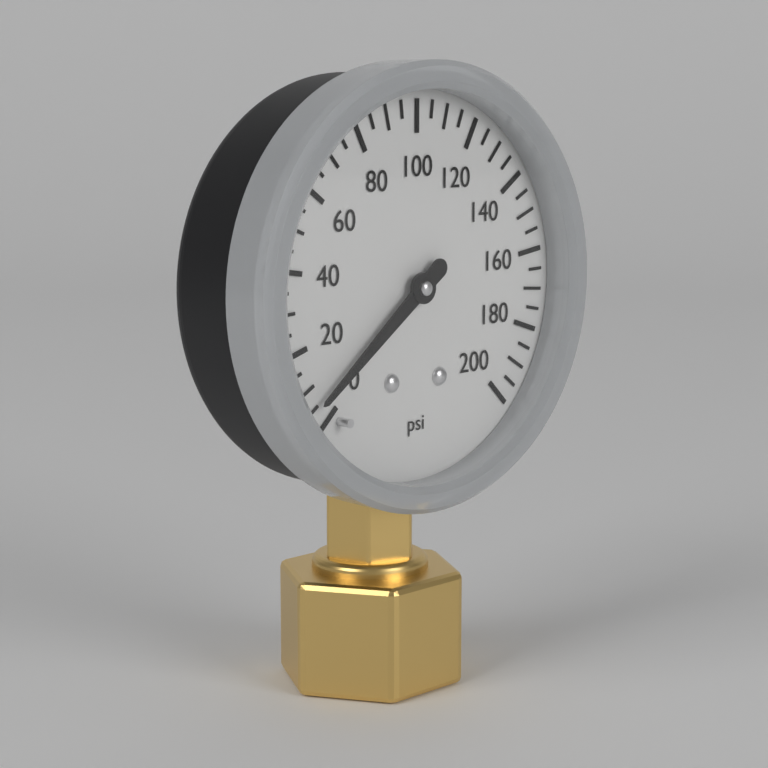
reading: 5 psi
